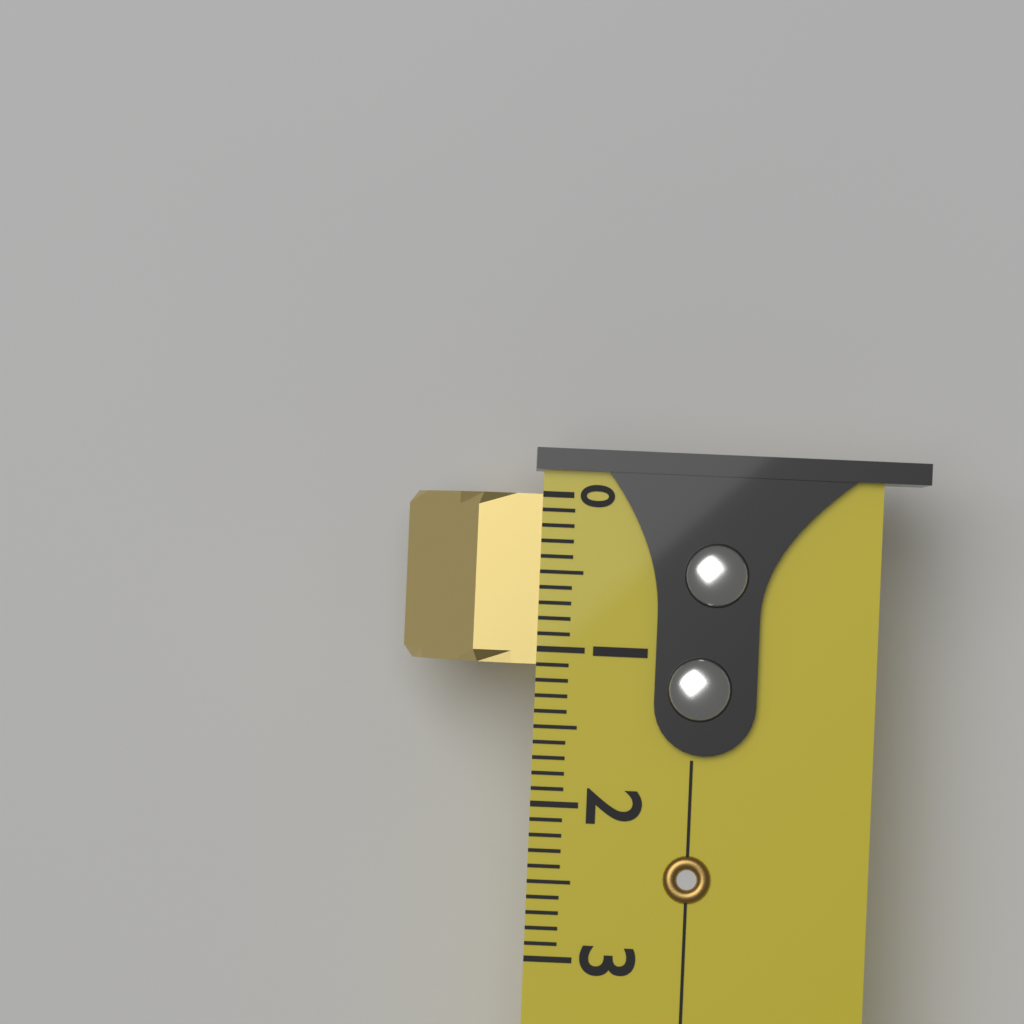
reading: 1.1 (no unit)
